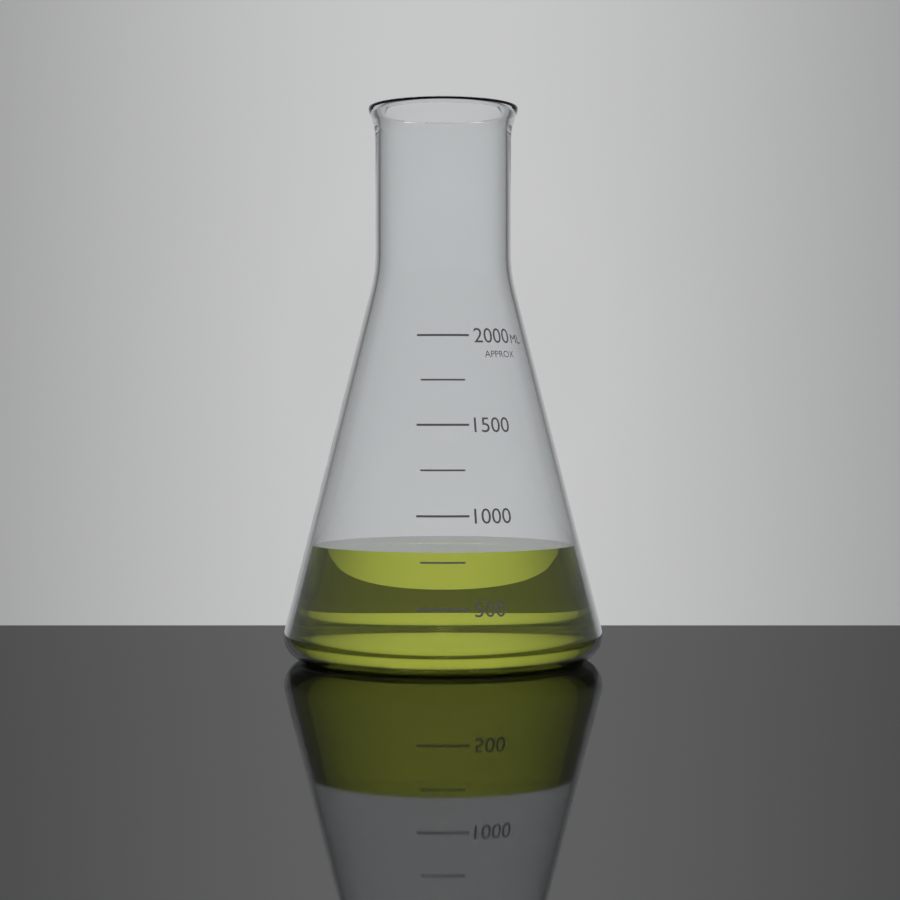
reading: 800 ml
